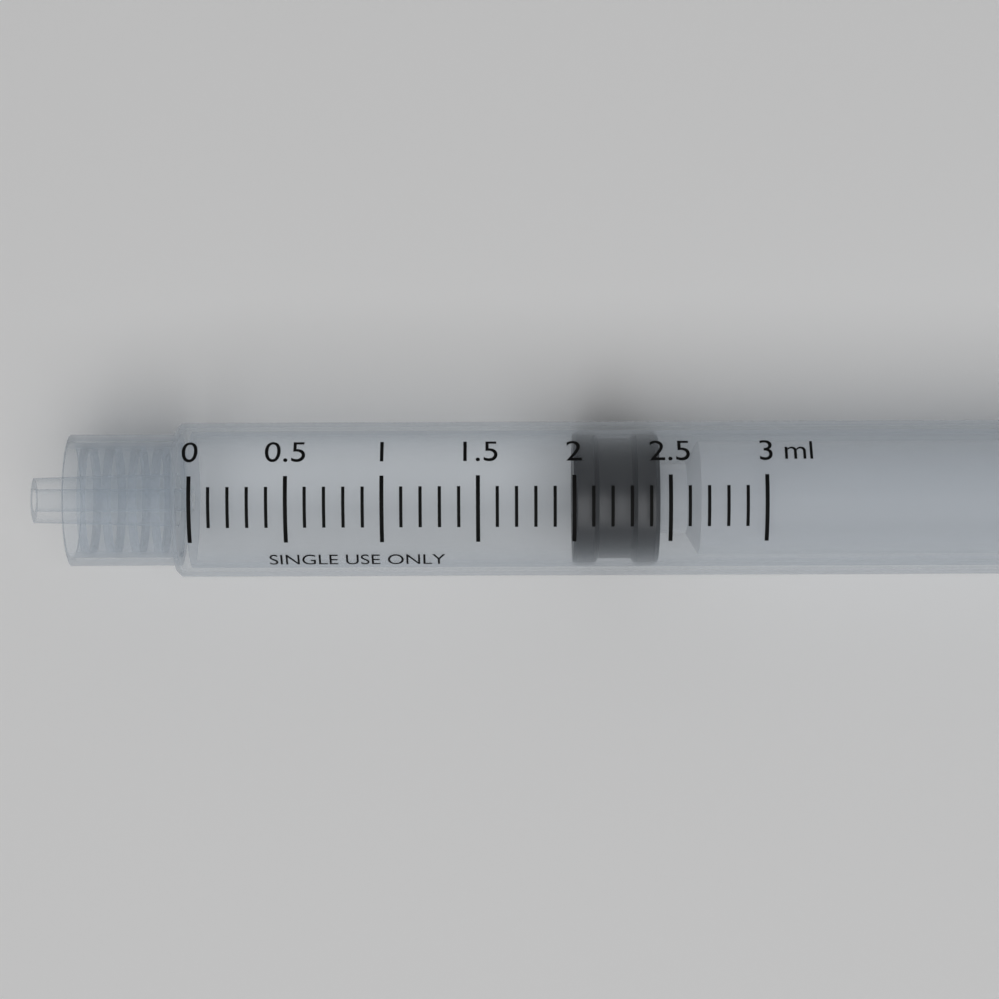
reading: 2.0 ml
